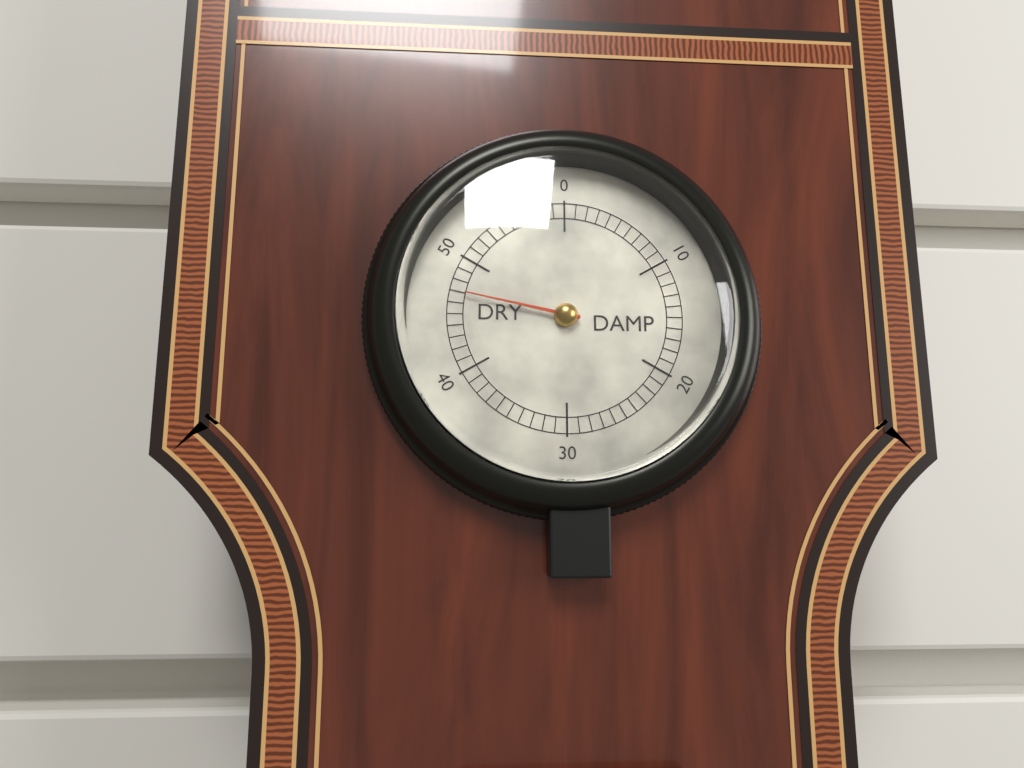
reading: 47 (no unit)
